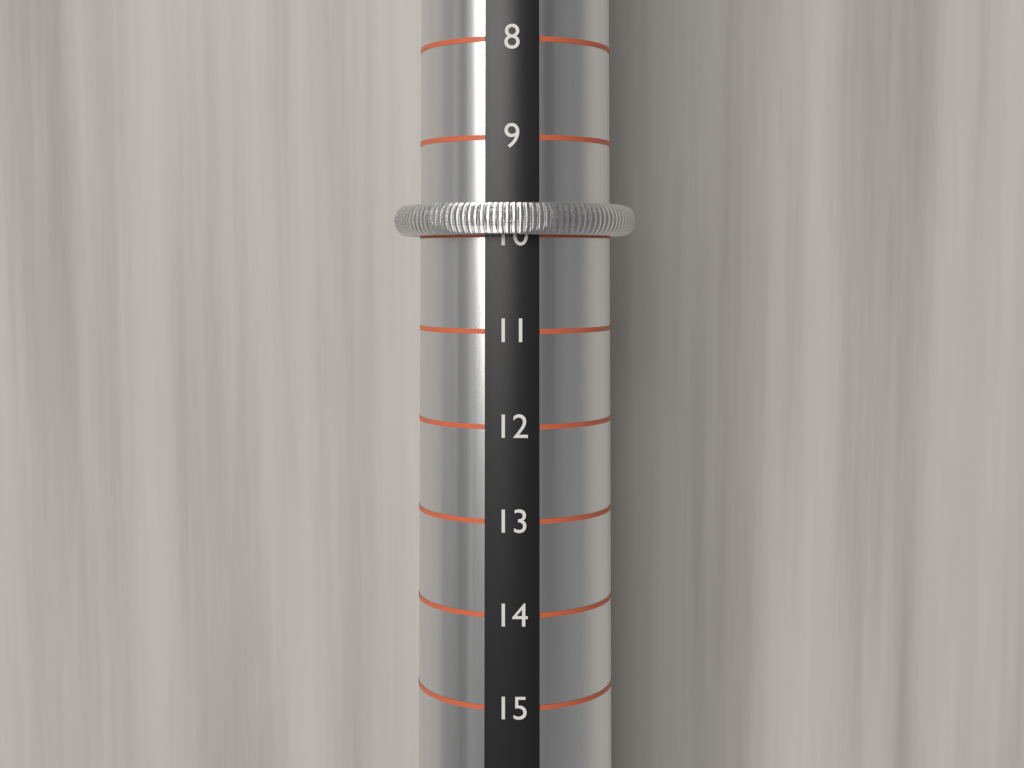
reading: 10 (no unit)
